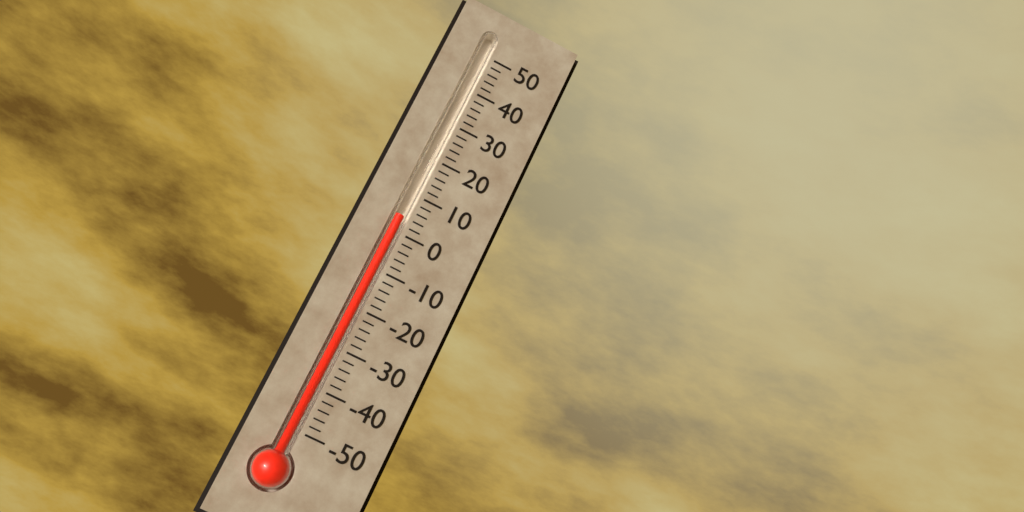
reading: 4 (no unit)
